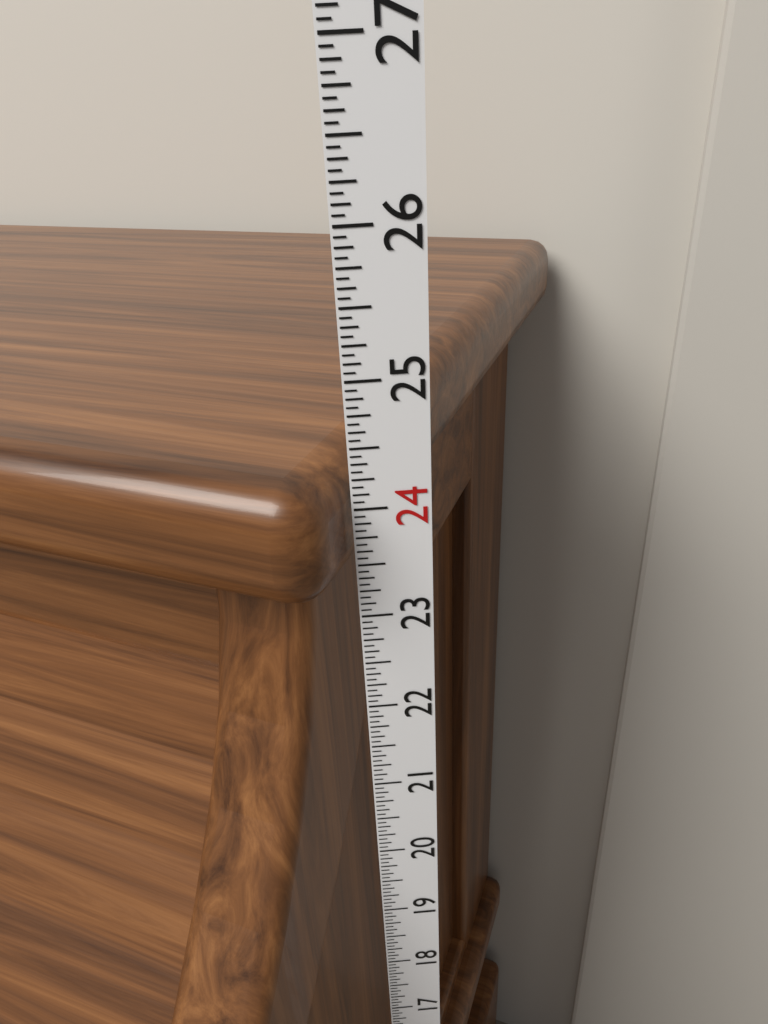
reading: 24.3750 in
